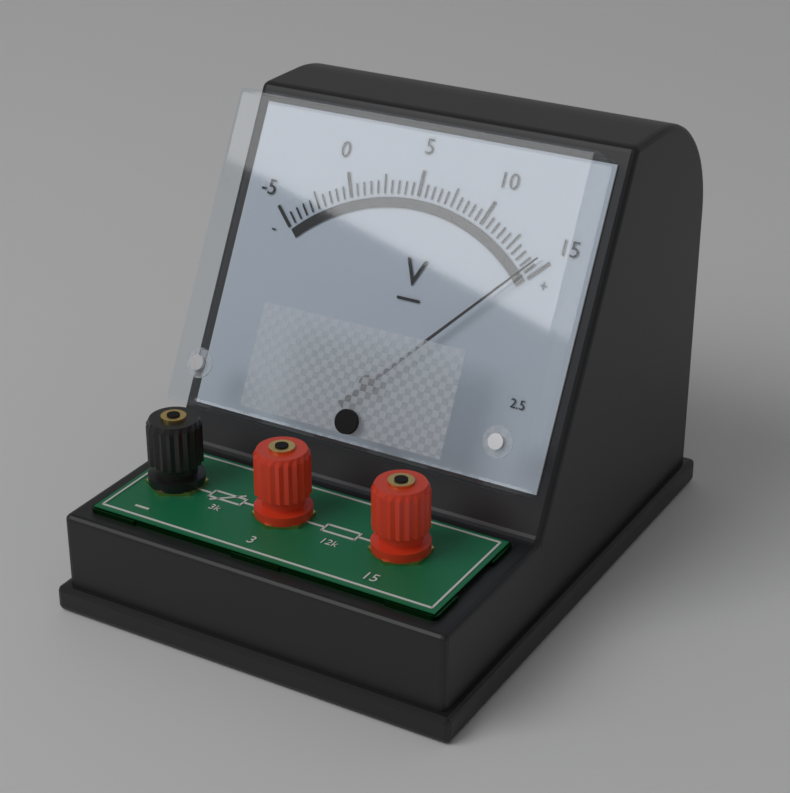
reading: 14.5 V
